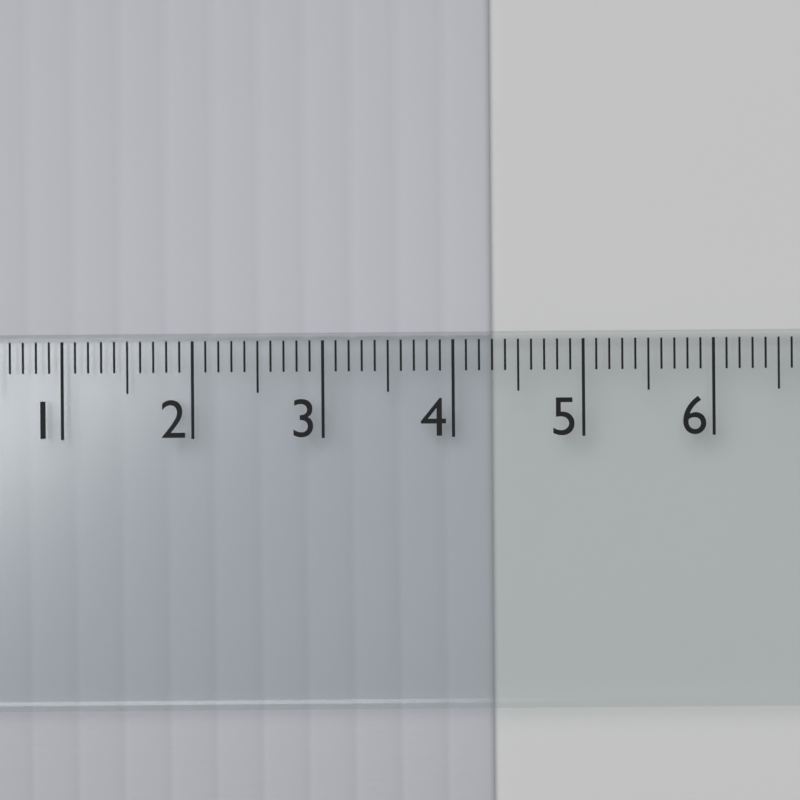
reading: 4.3 cm
